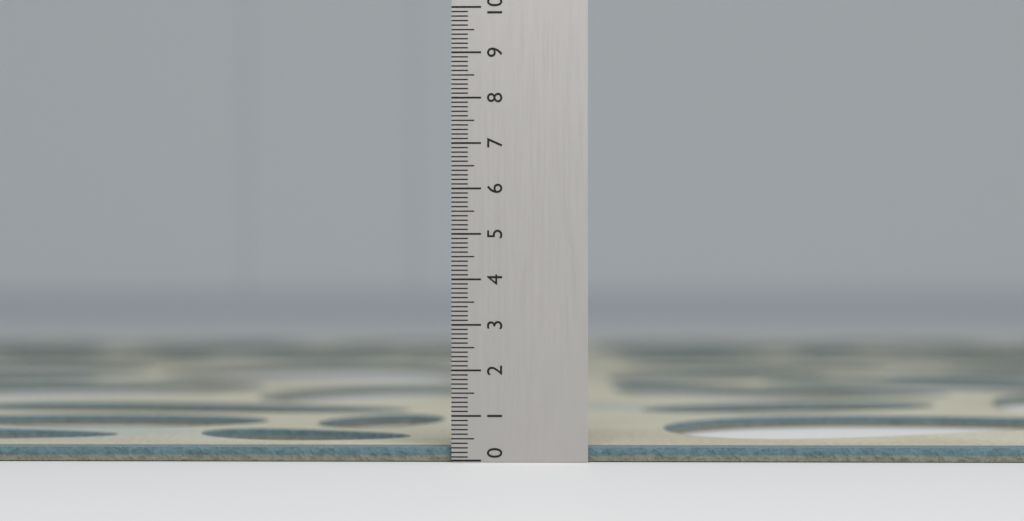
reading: 0.3 (no unit)
